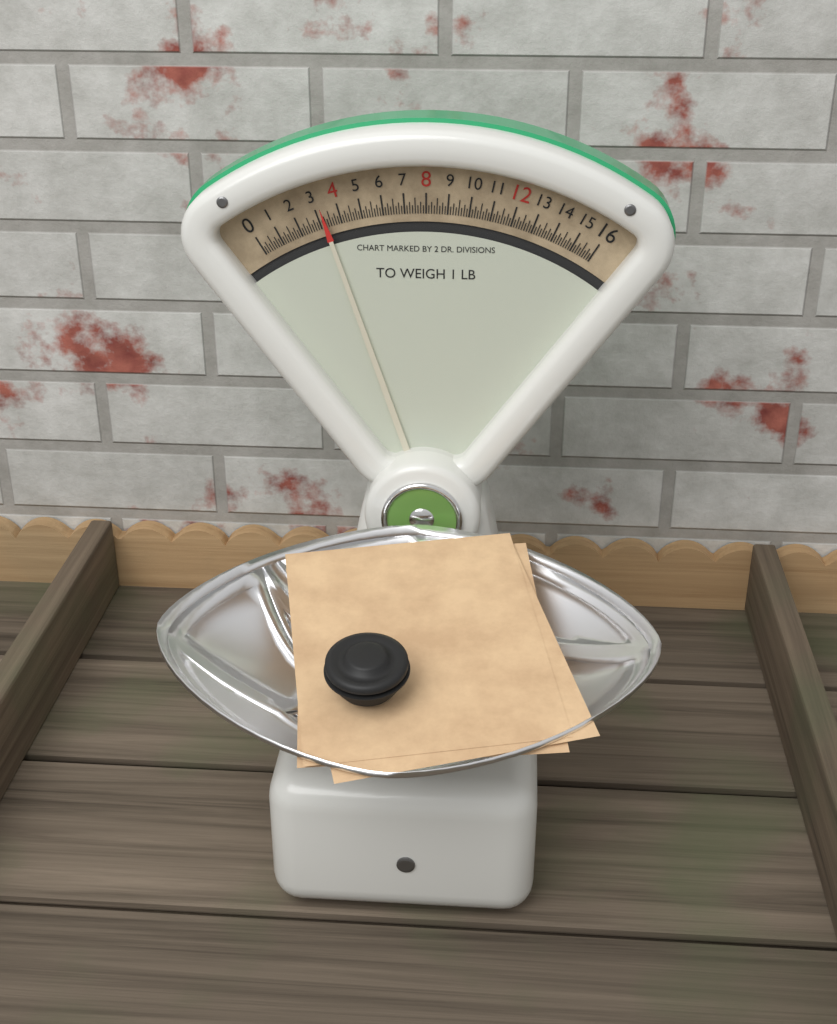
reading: 3.250 oz
